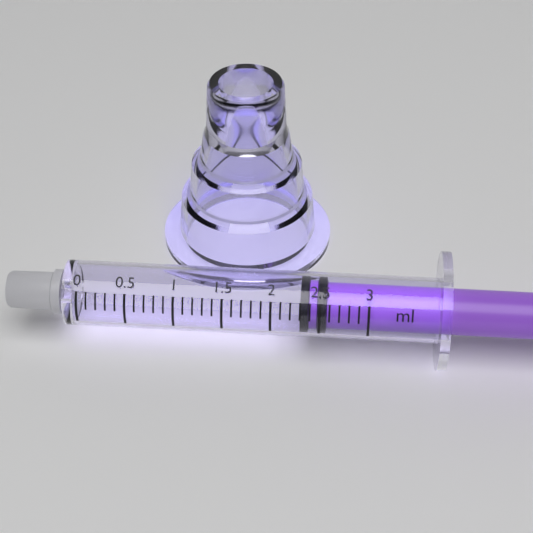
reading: 2.3 ml
